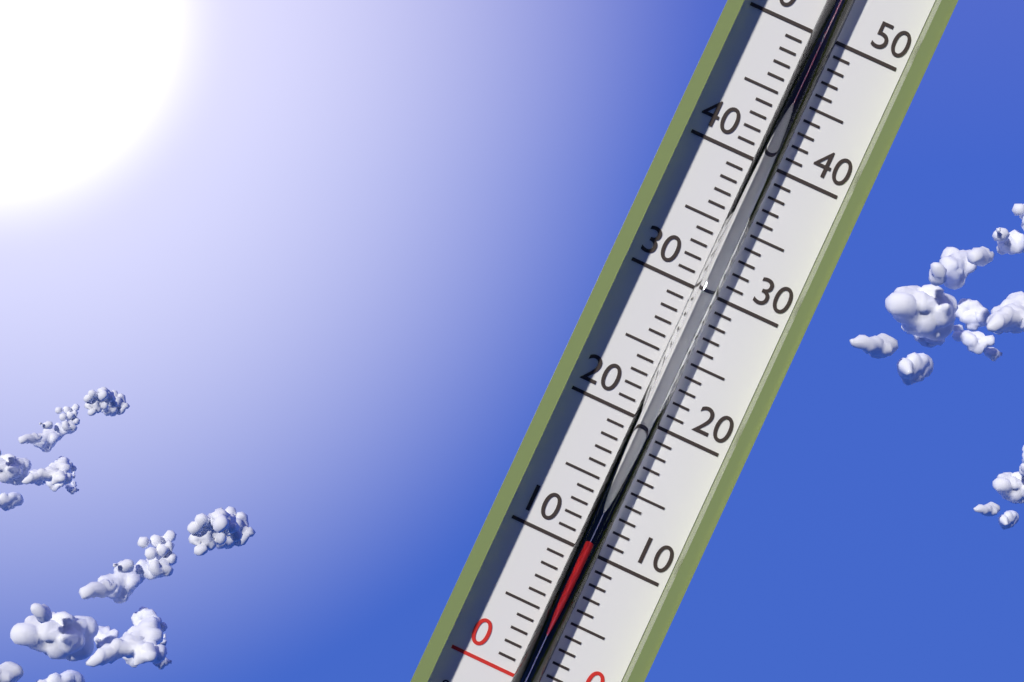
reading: 11 °C
